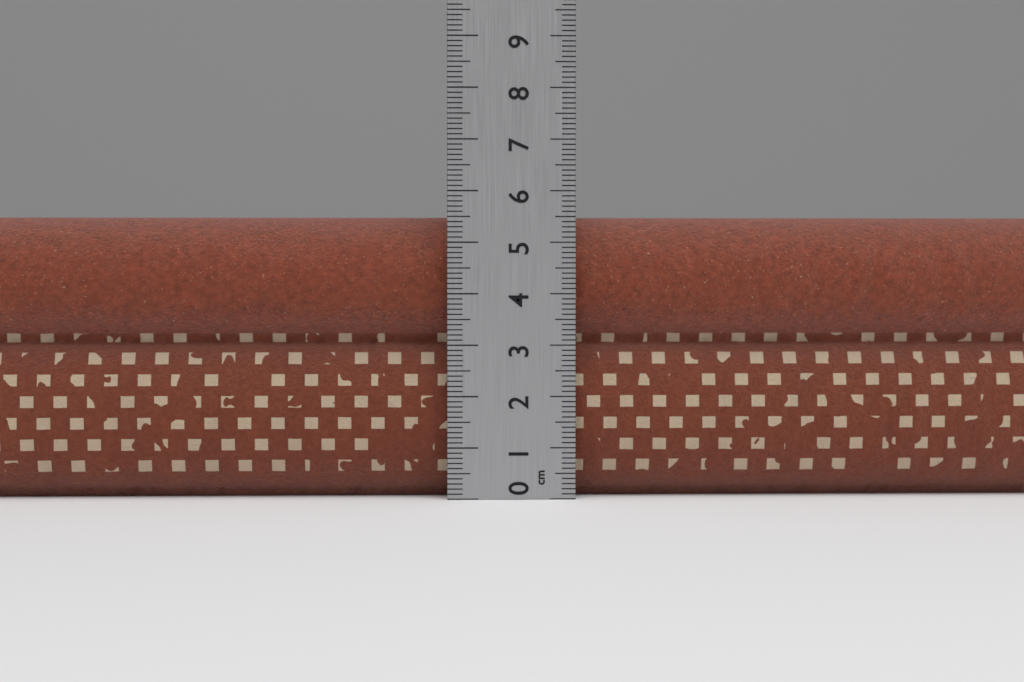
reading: 5.5 cm
